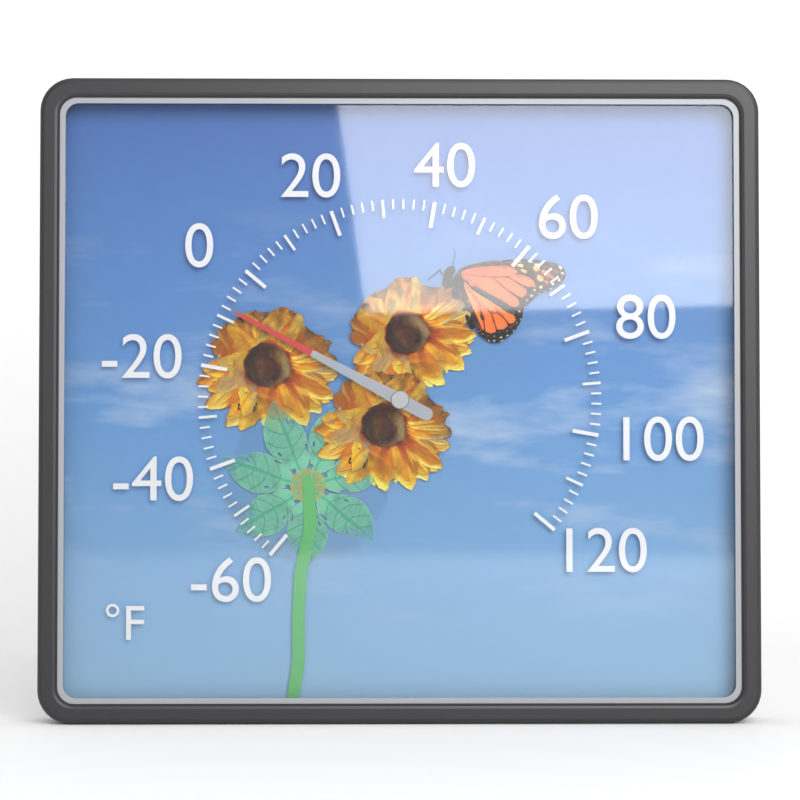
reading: -8 °F
